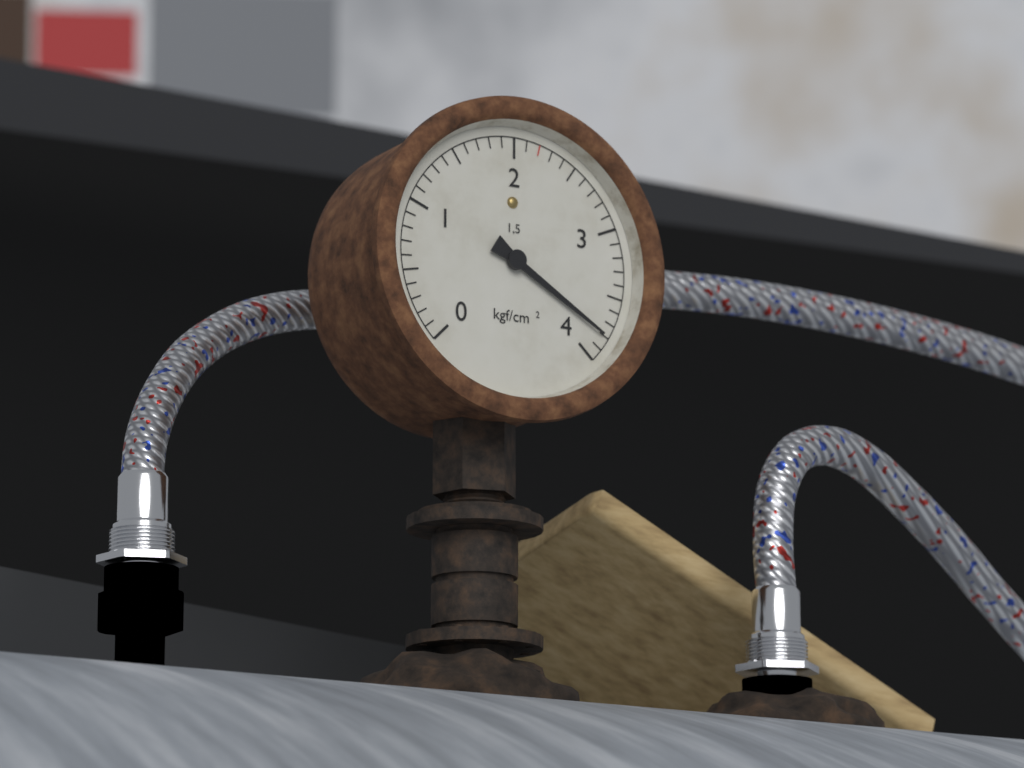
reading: 3.8 kgf/cm²
